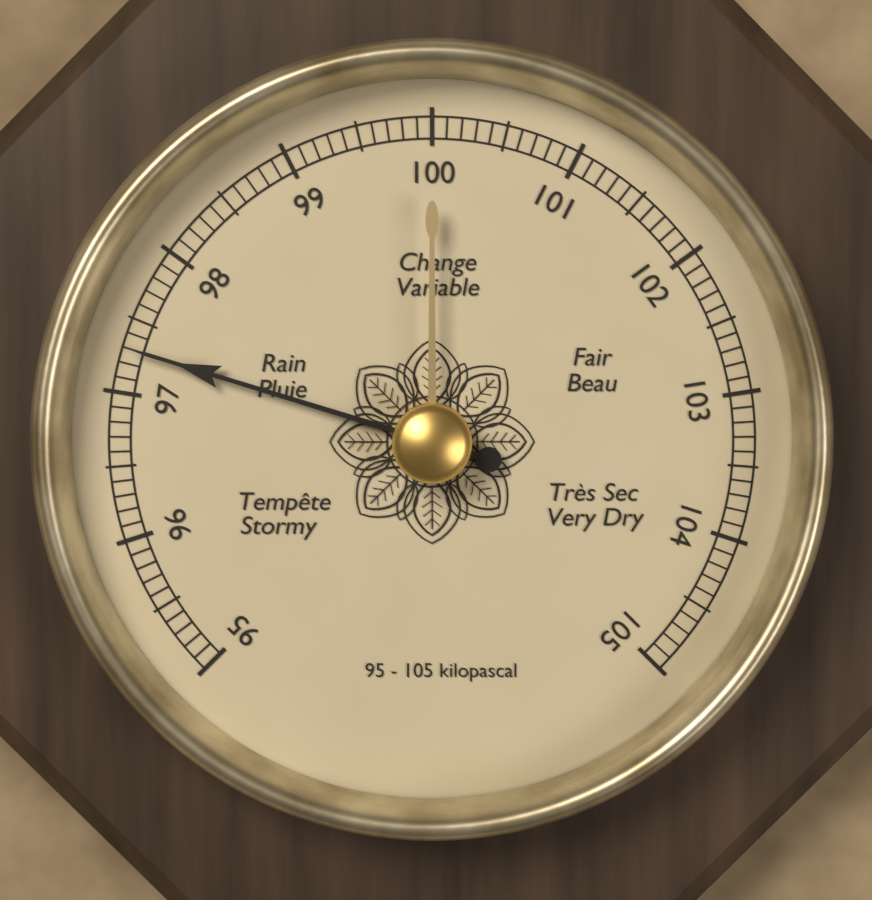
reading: 97.3 kPa
